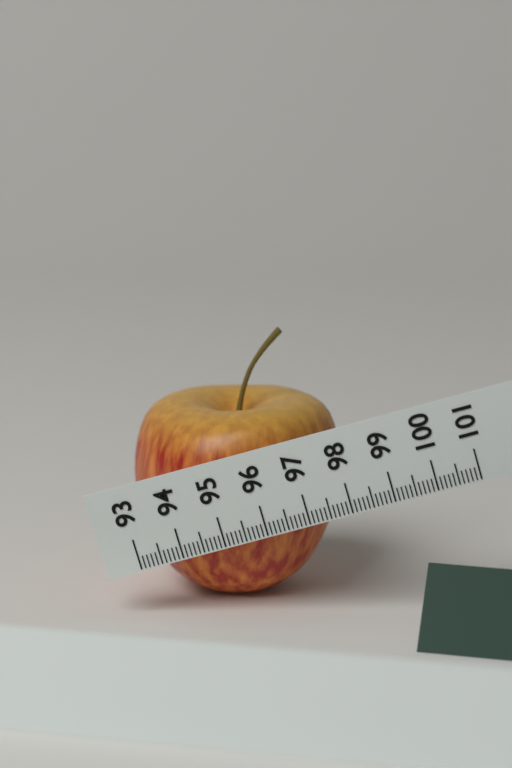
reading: 98.0 (no unit)
